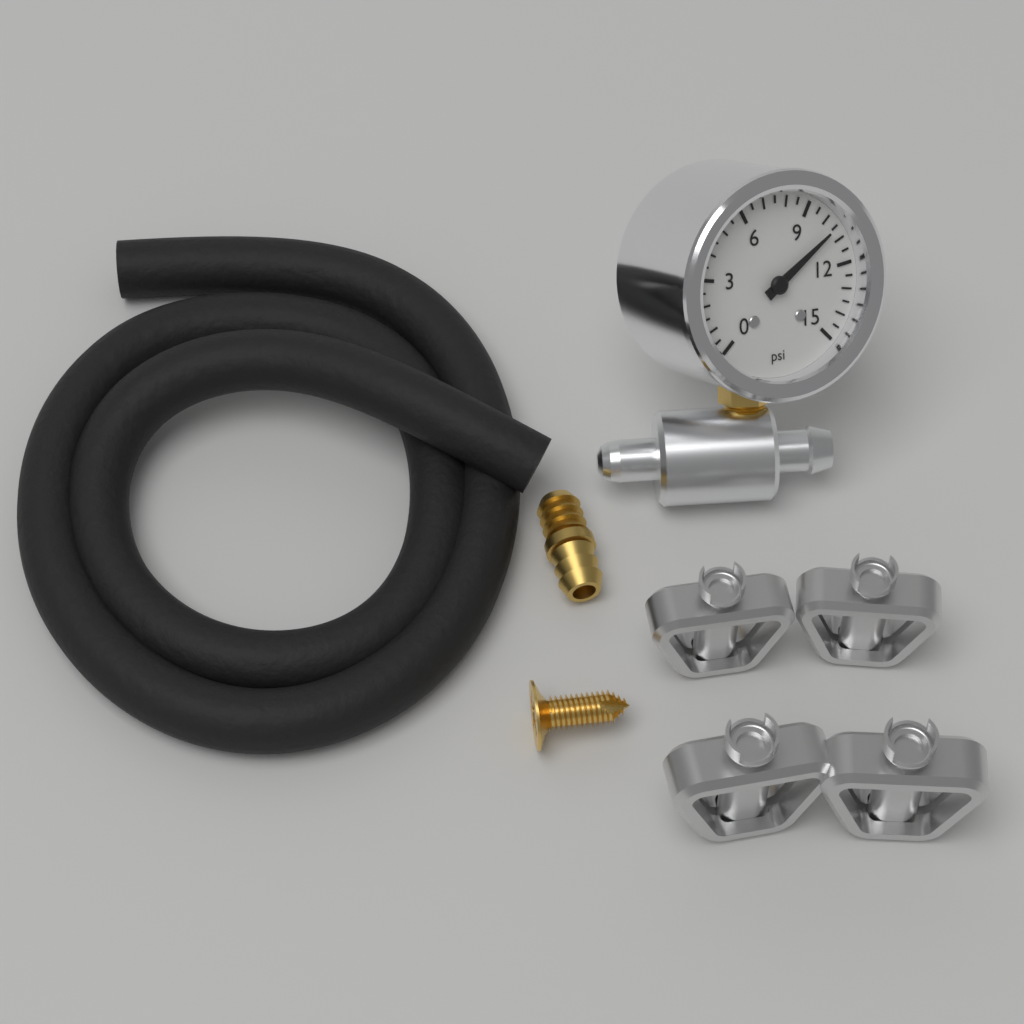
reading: 10.5 psi
